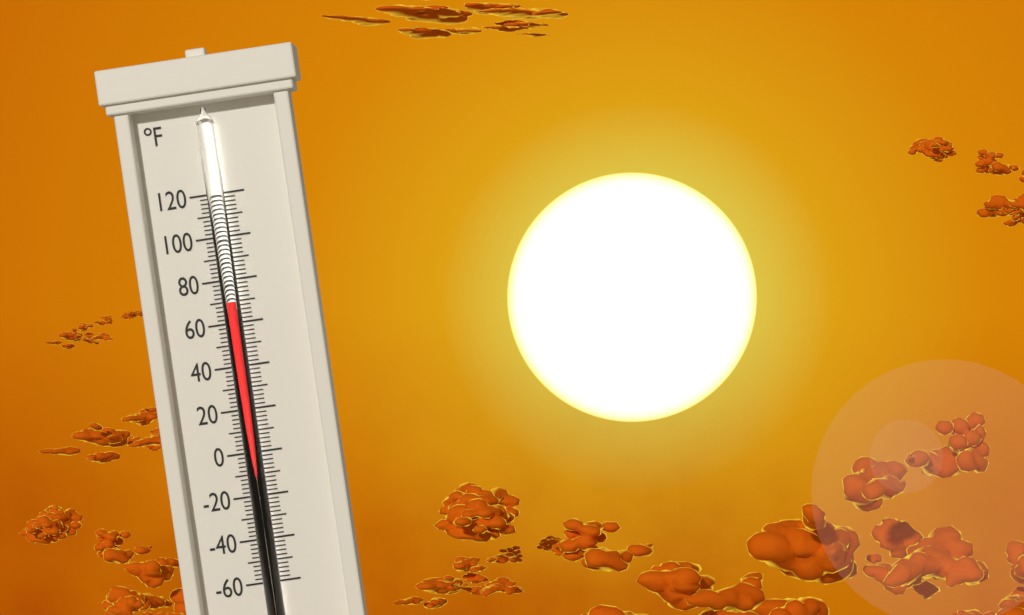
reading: 70 °F
